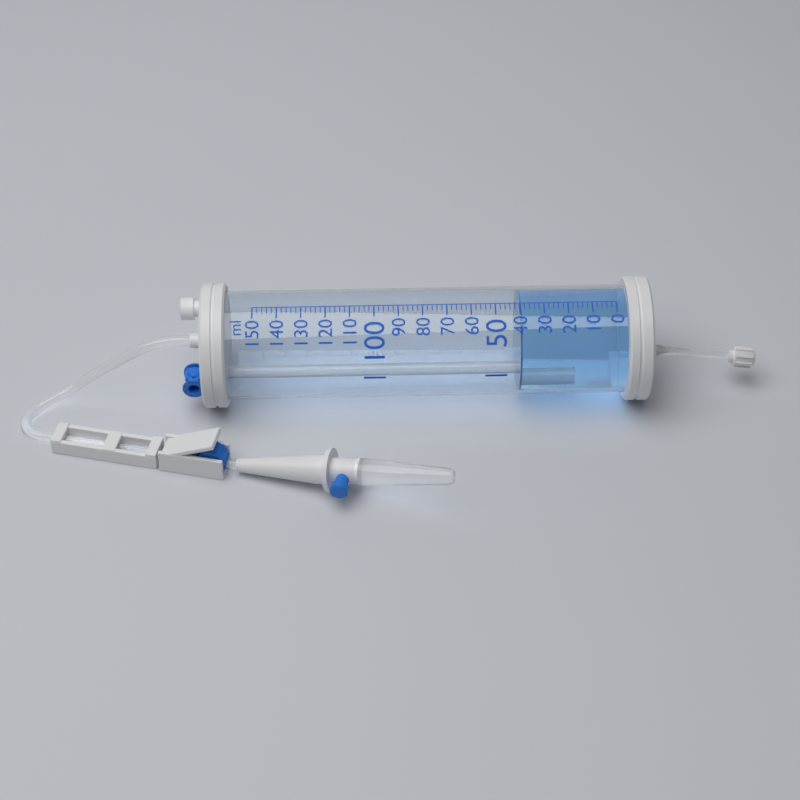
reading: 40 ml
